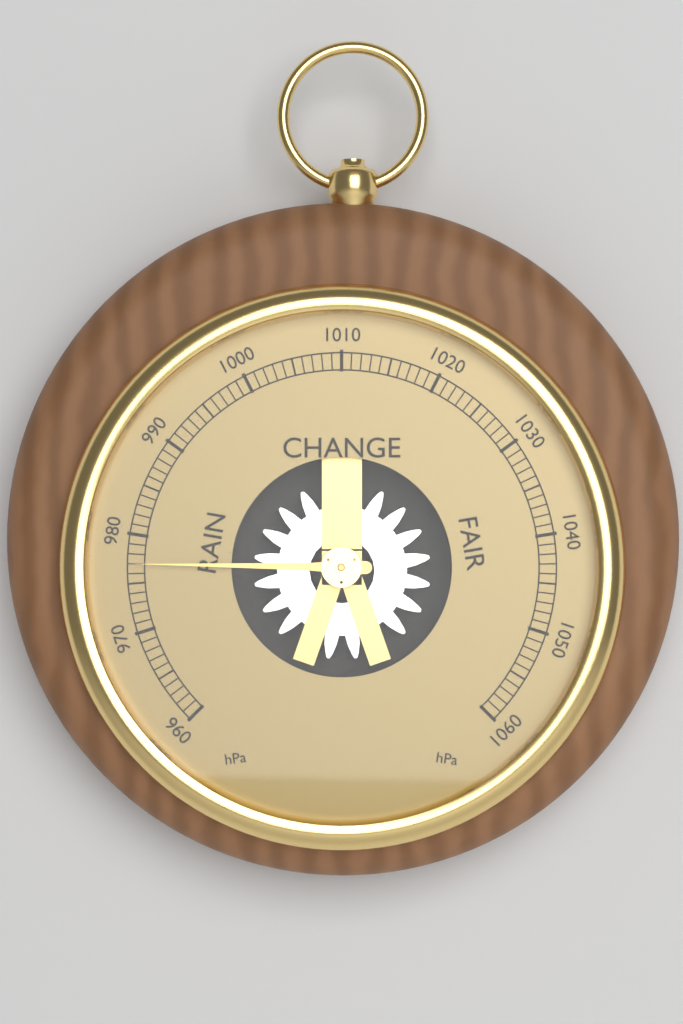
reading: 977 hPa
